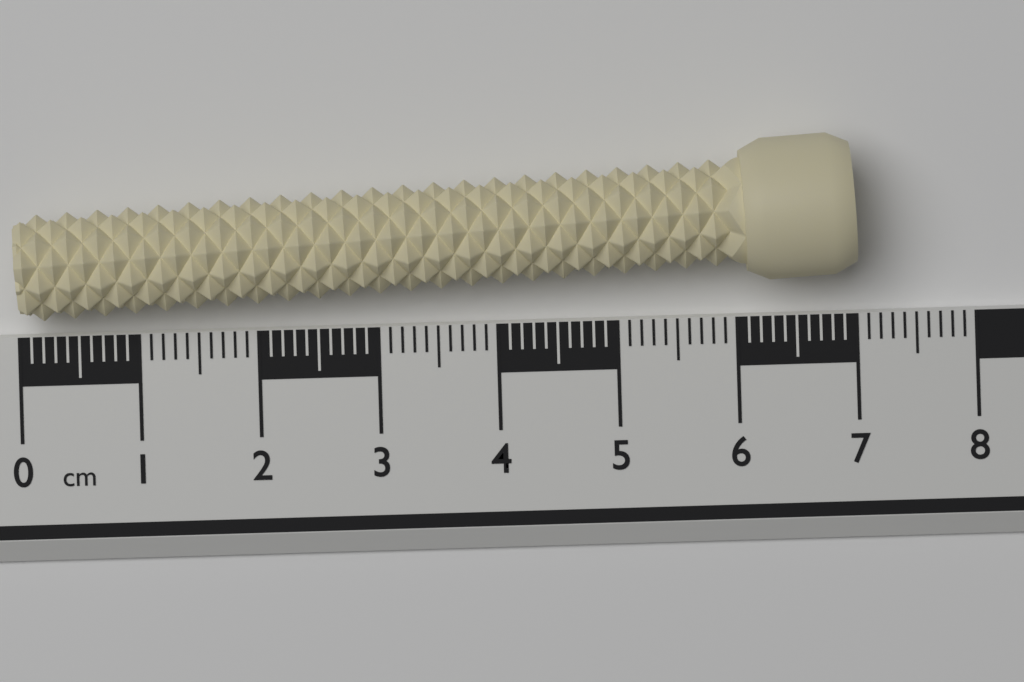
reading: 7.0 cm
